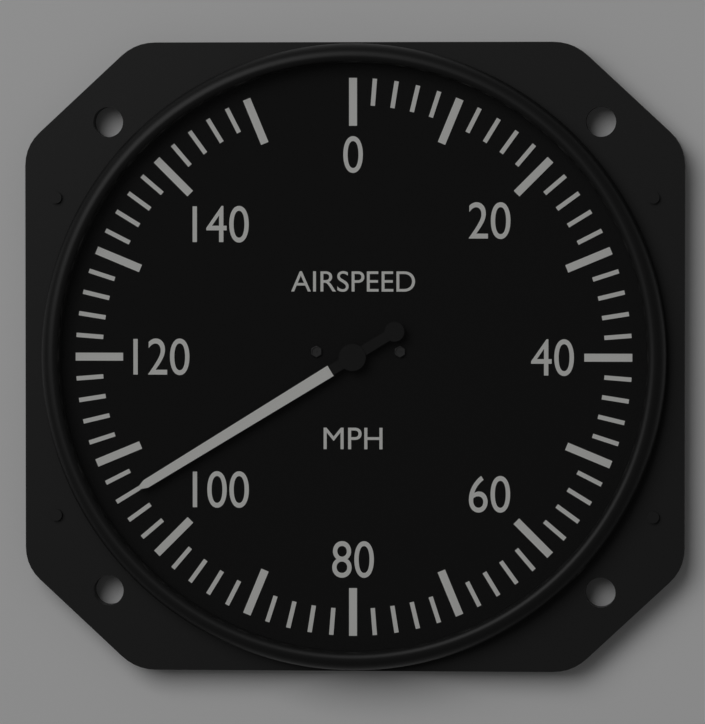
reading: 106 mph
